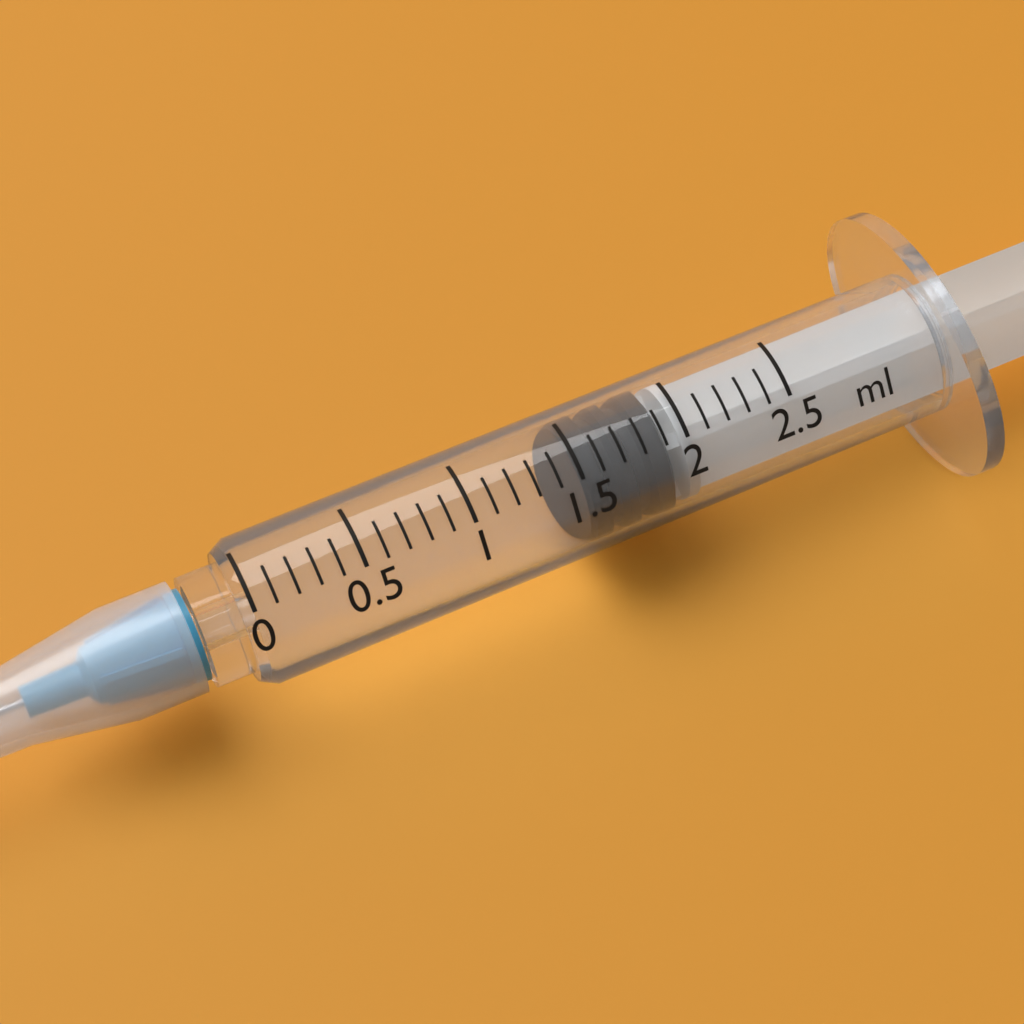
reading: 1.5 ml
